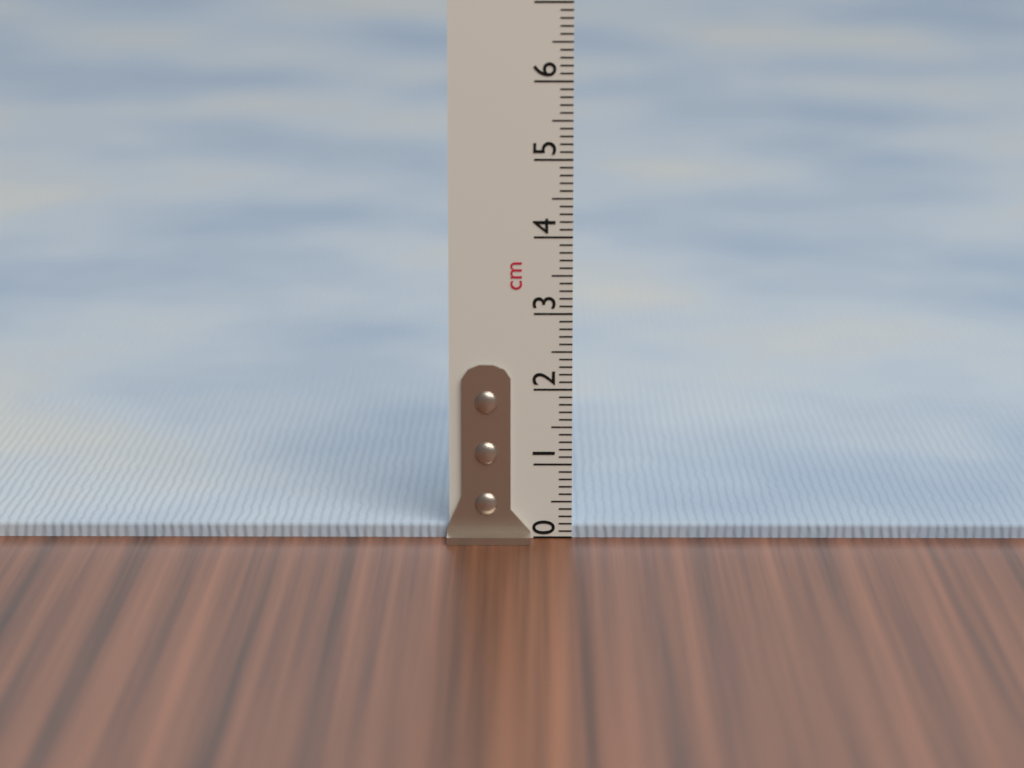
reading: 0.2 cm
